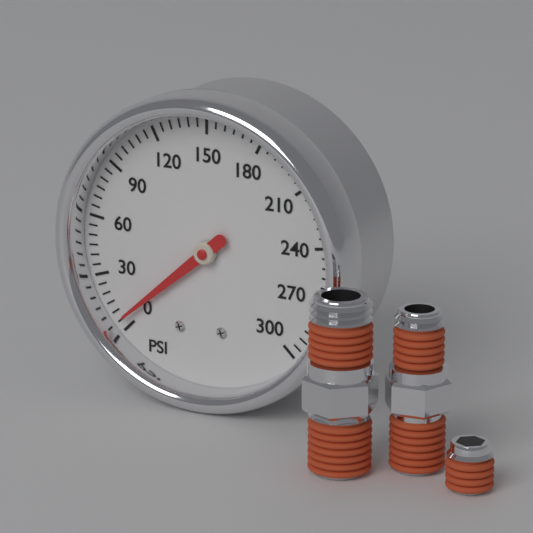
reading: 5 psi
